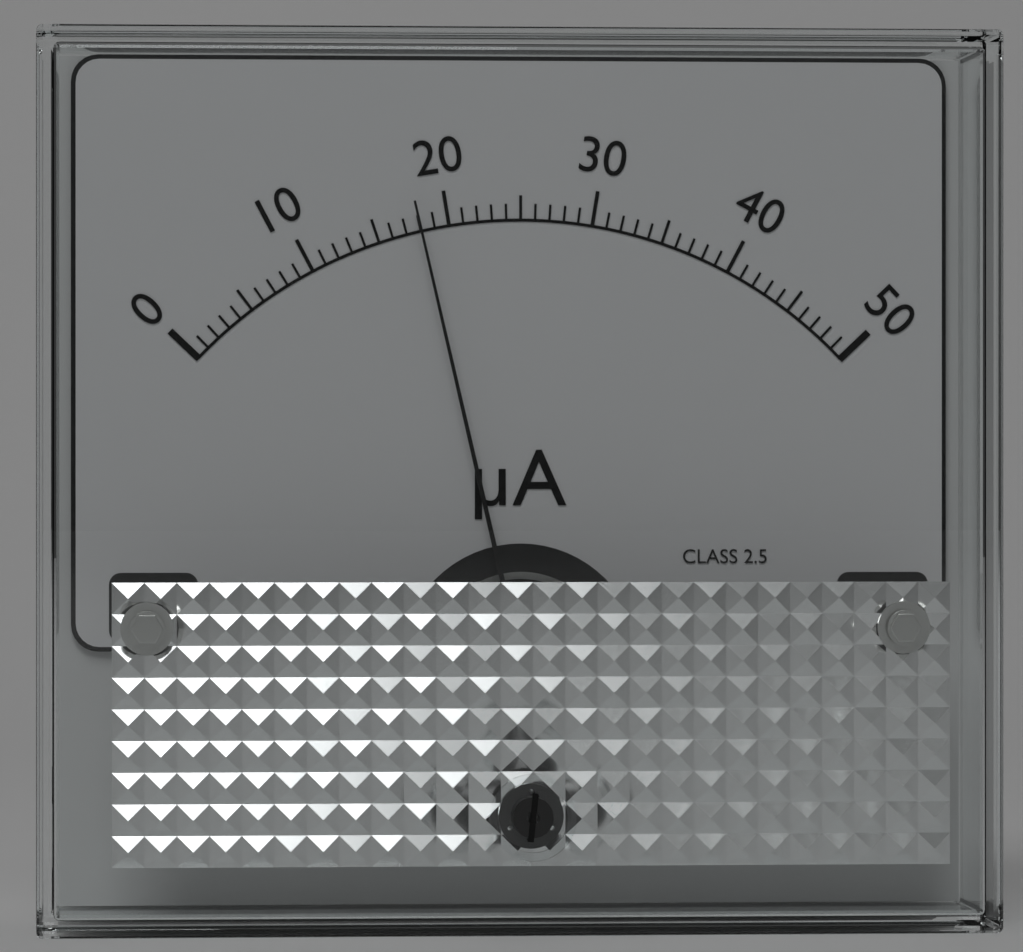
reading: 18 µA
